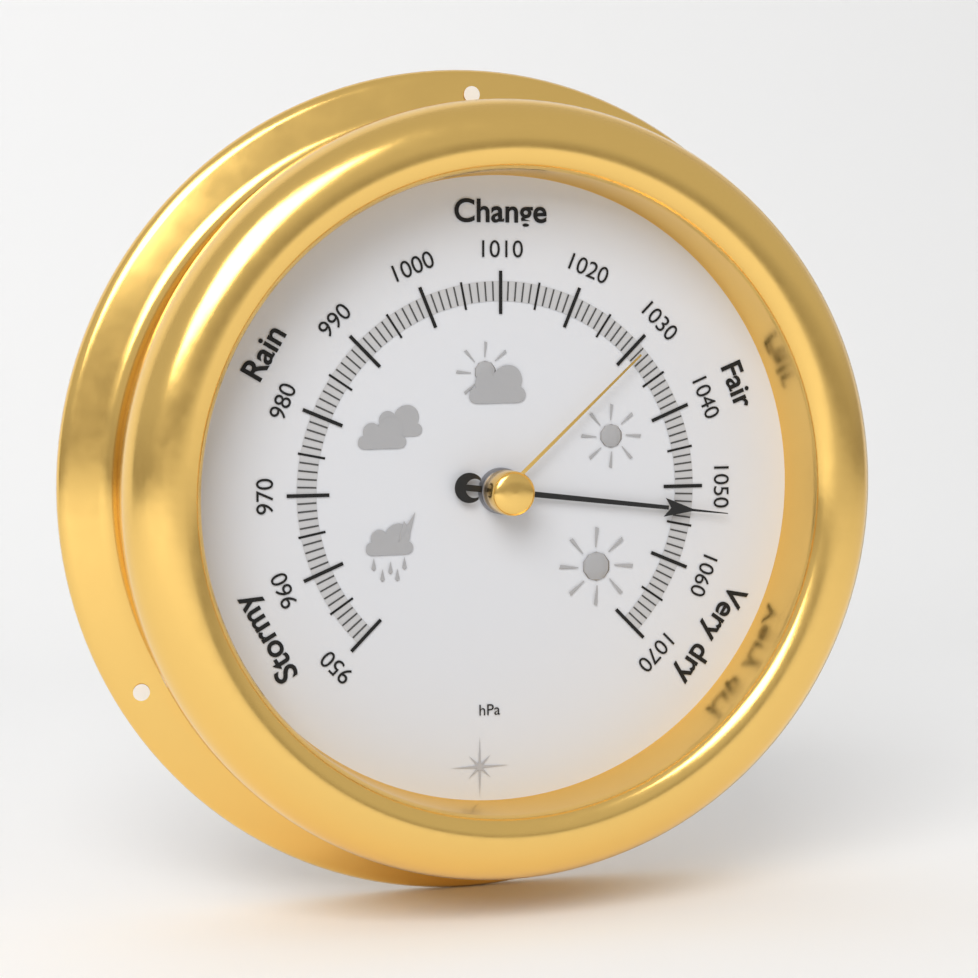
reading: 1053 hPa
